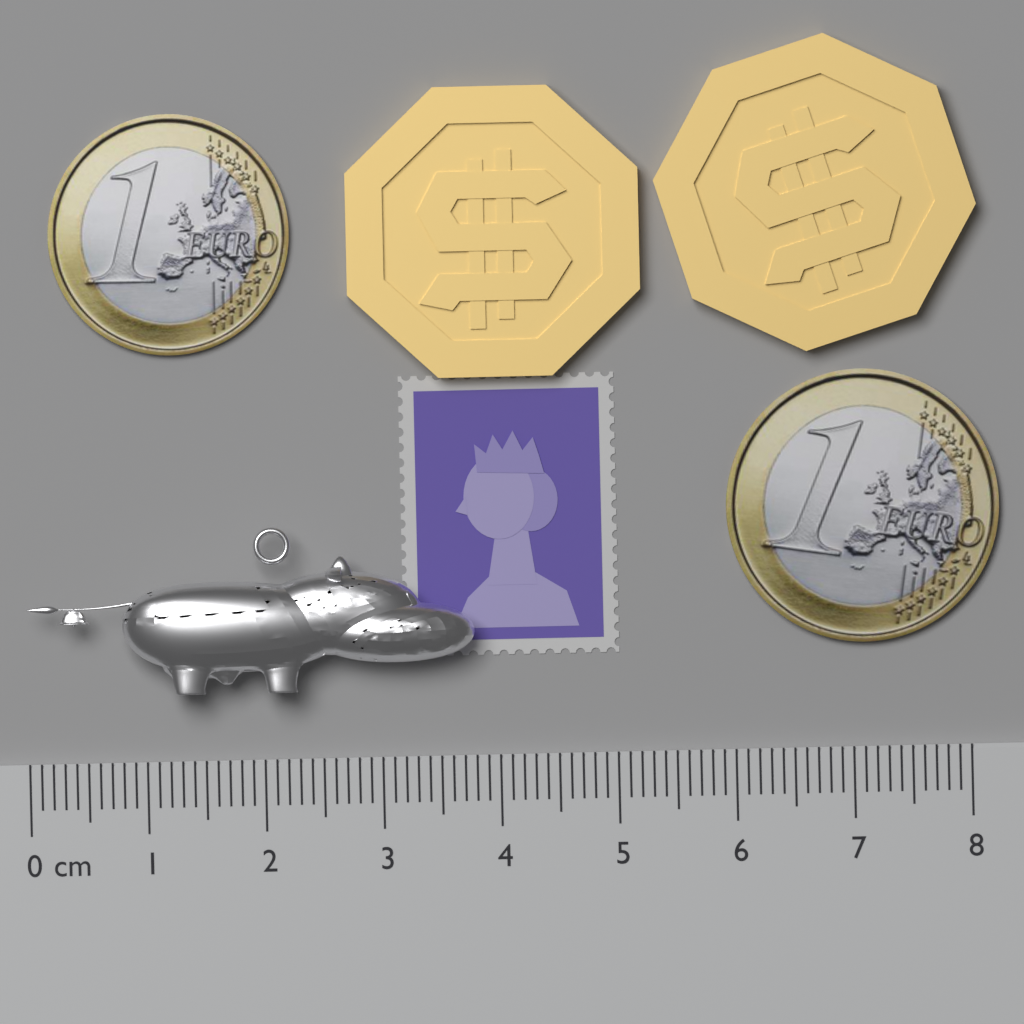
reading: 3.8 cm
